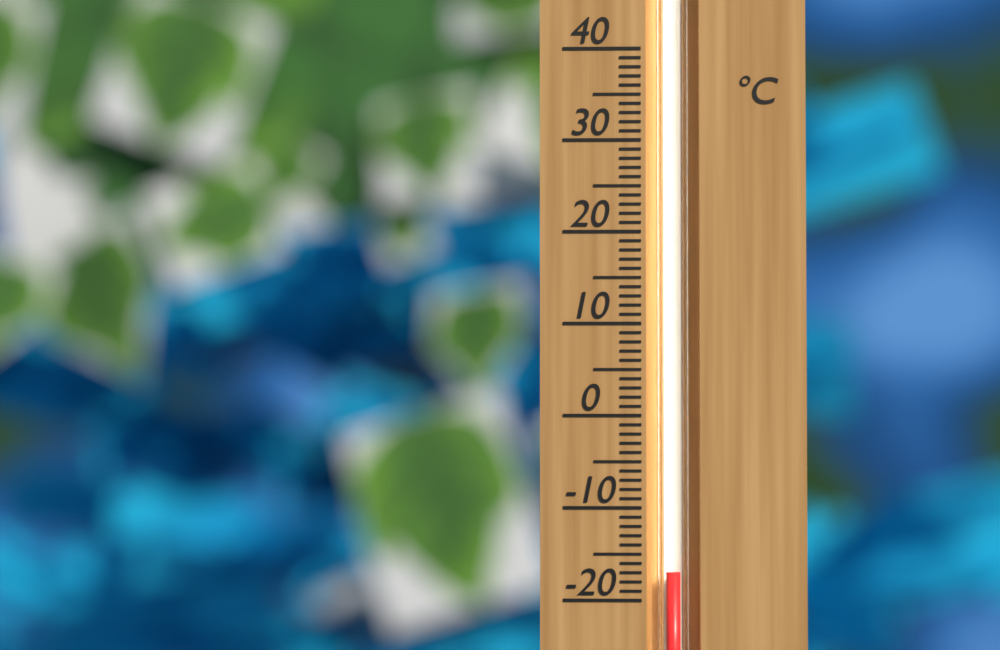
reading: -17 °C
